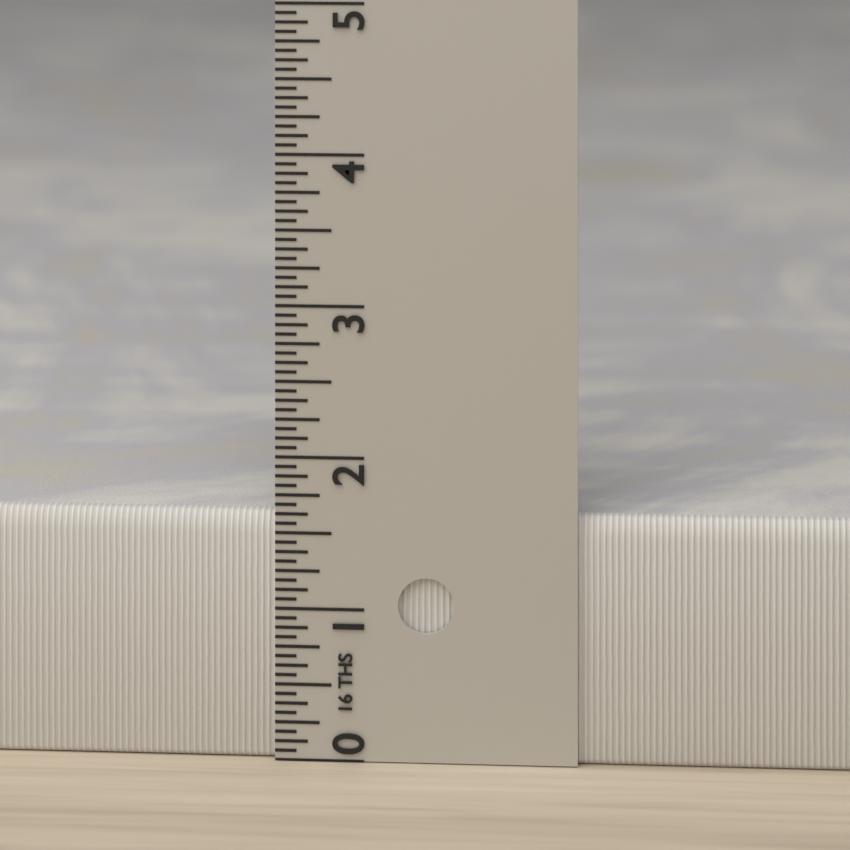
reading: 1.6250 in
